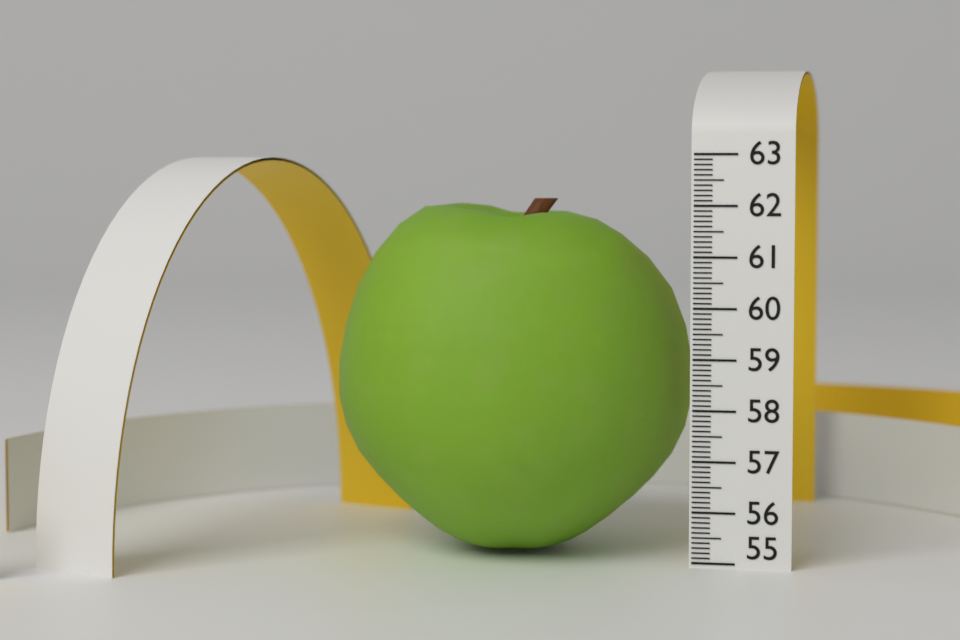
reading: 62.1 (no unit)
